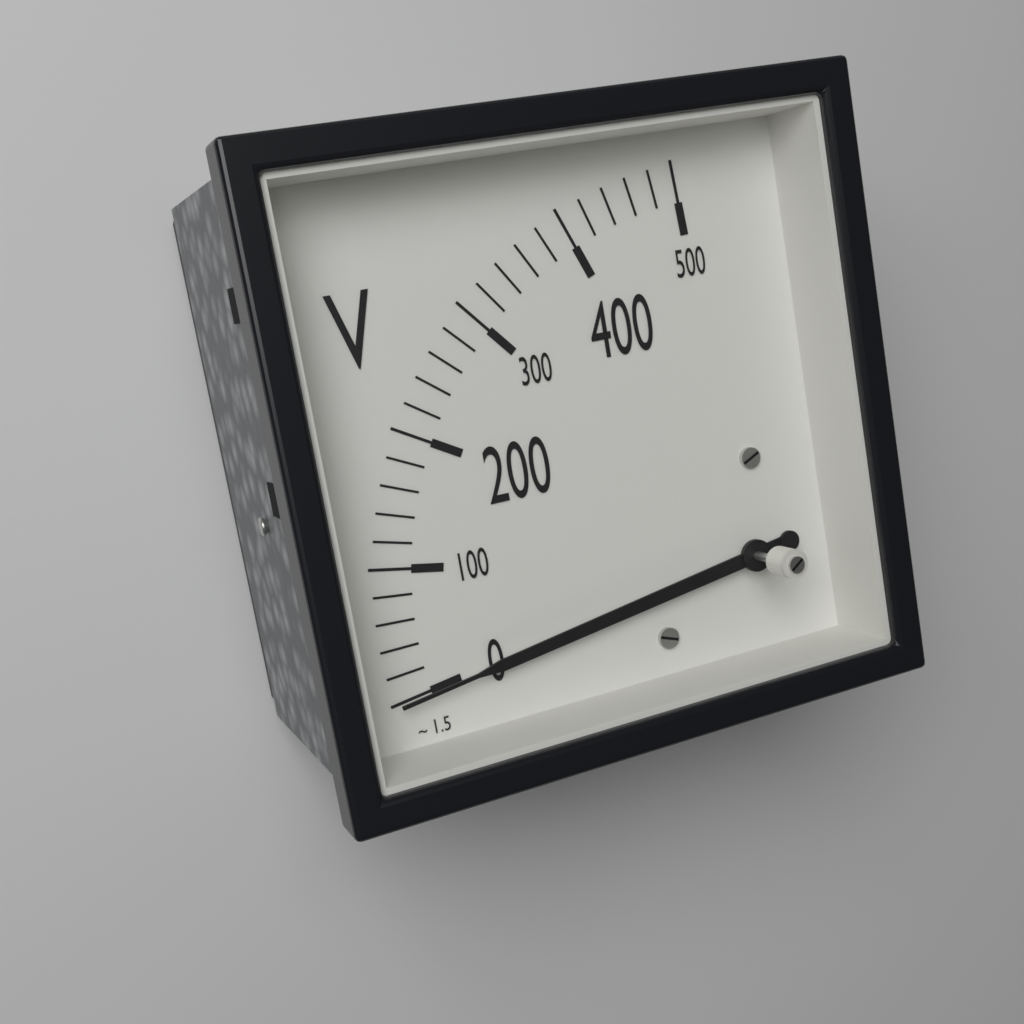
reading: 0 V
